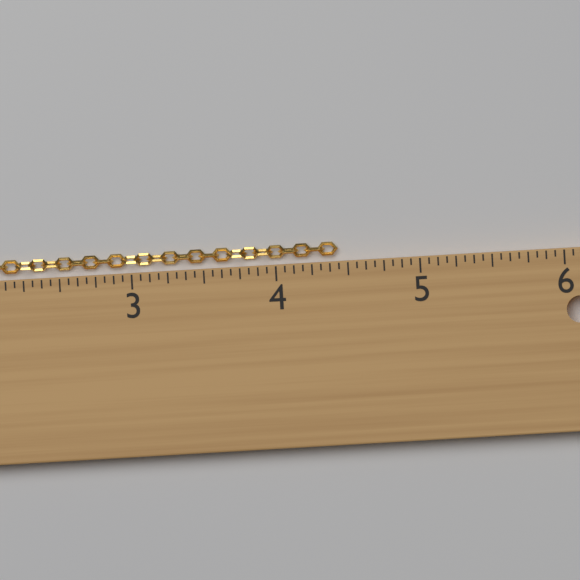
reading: 4.4375 in
